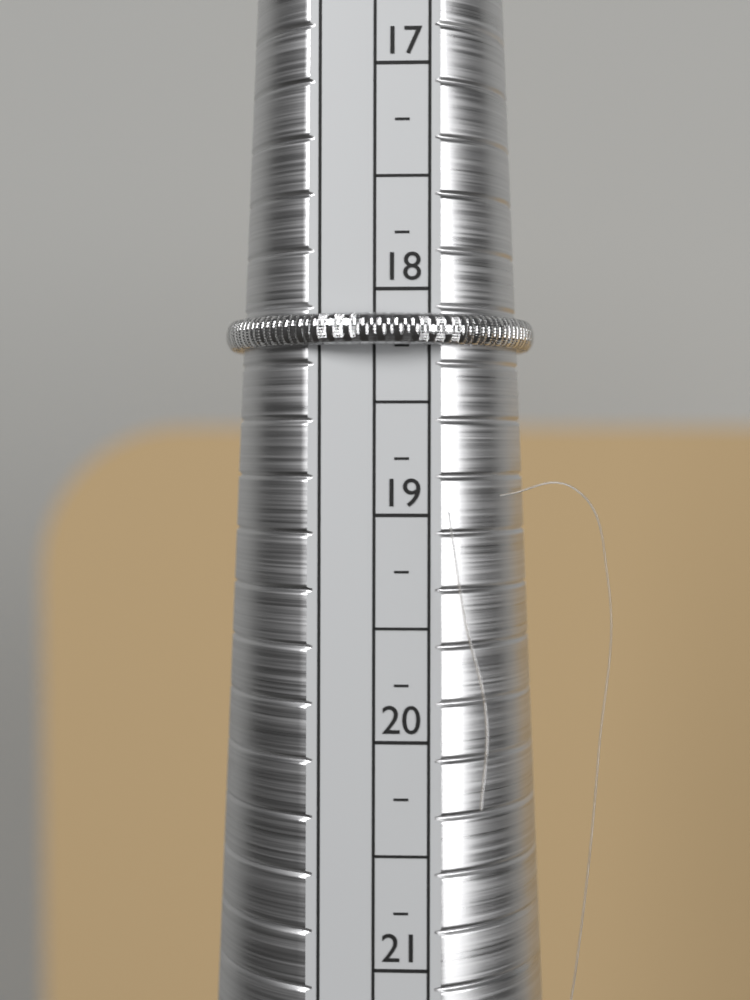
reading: 18.25 (no unit)
